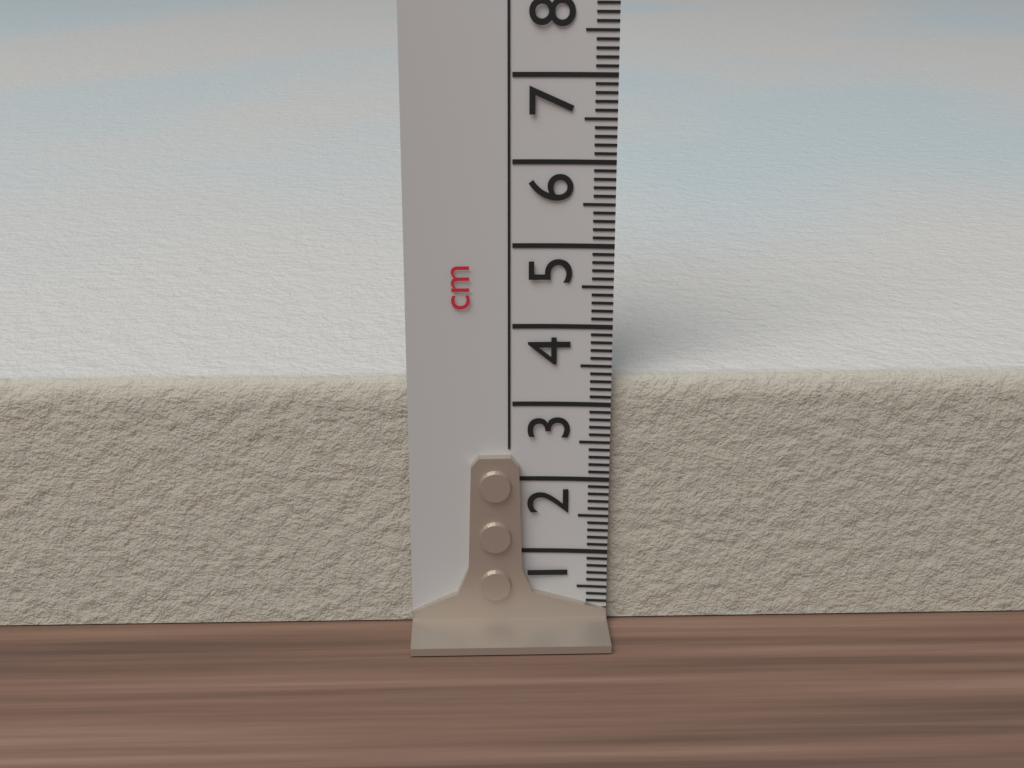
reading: 3.3 cm
